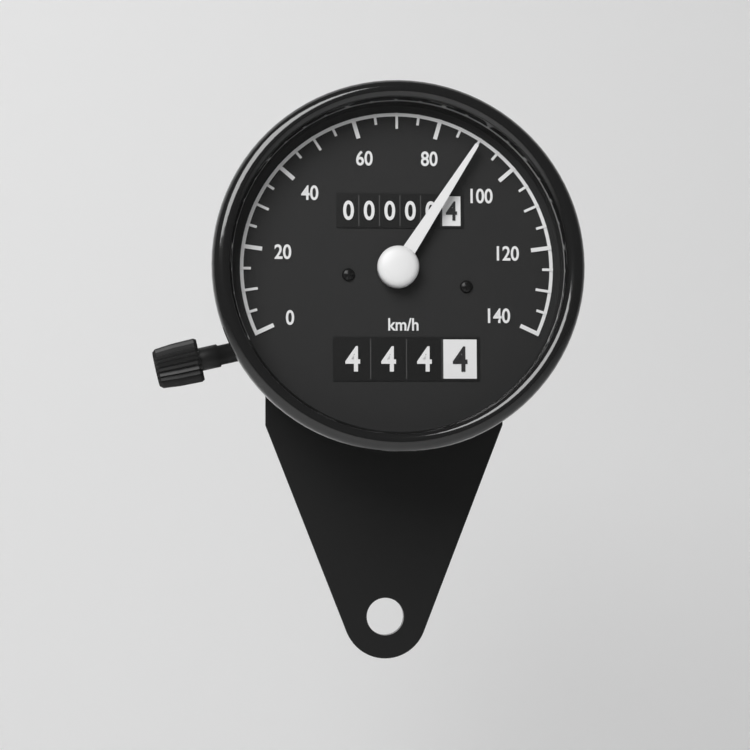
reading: 90 km/h
